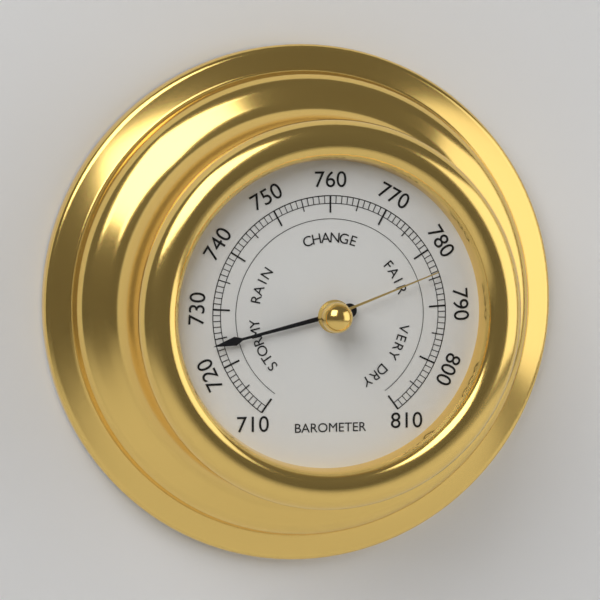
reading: 724 (no unit)
